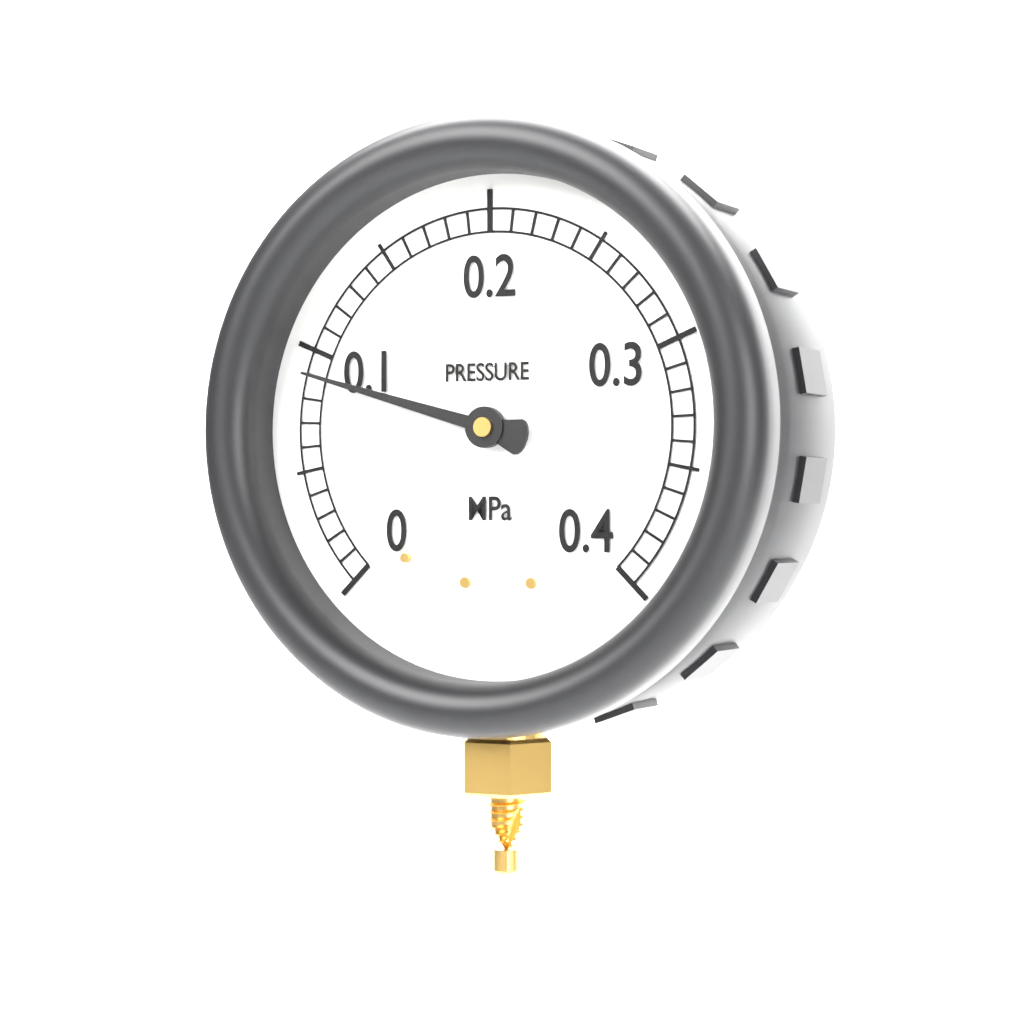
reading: 0.09 MPa
